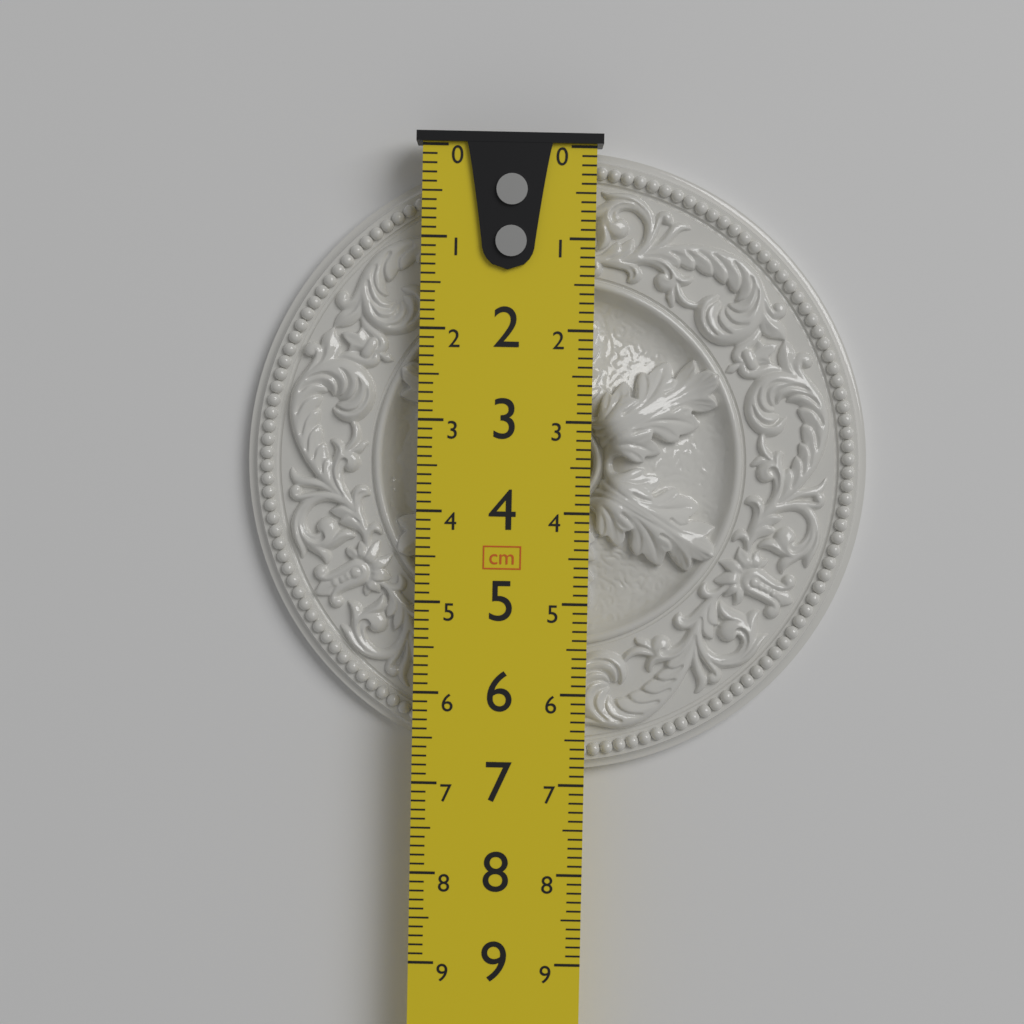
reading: 6.9 cm
